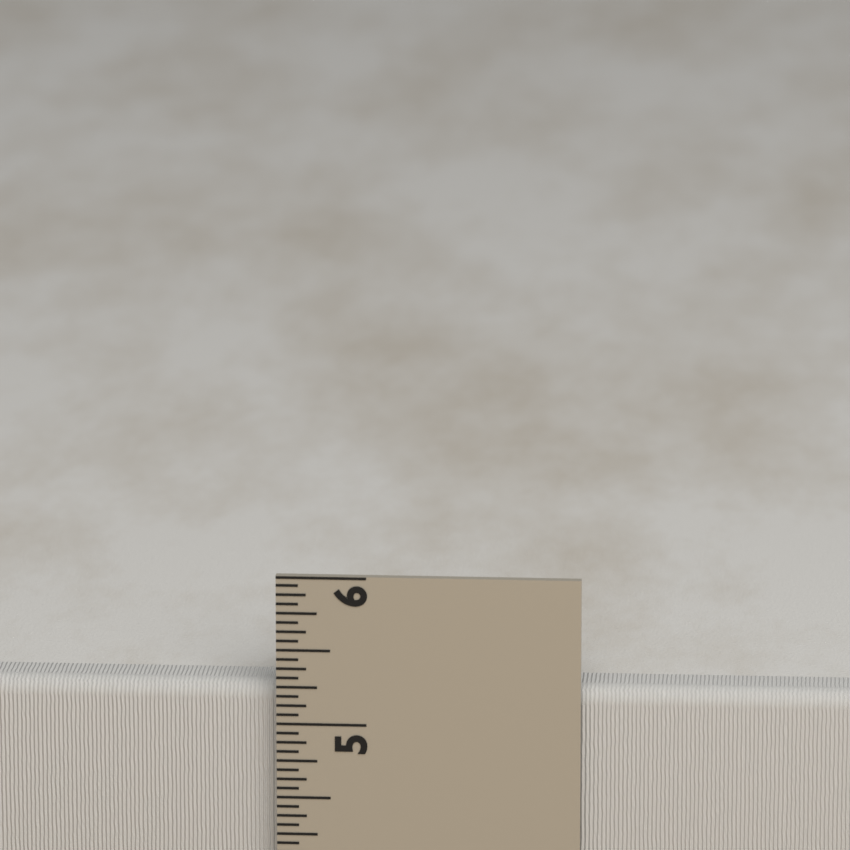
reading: 5.2500 in
